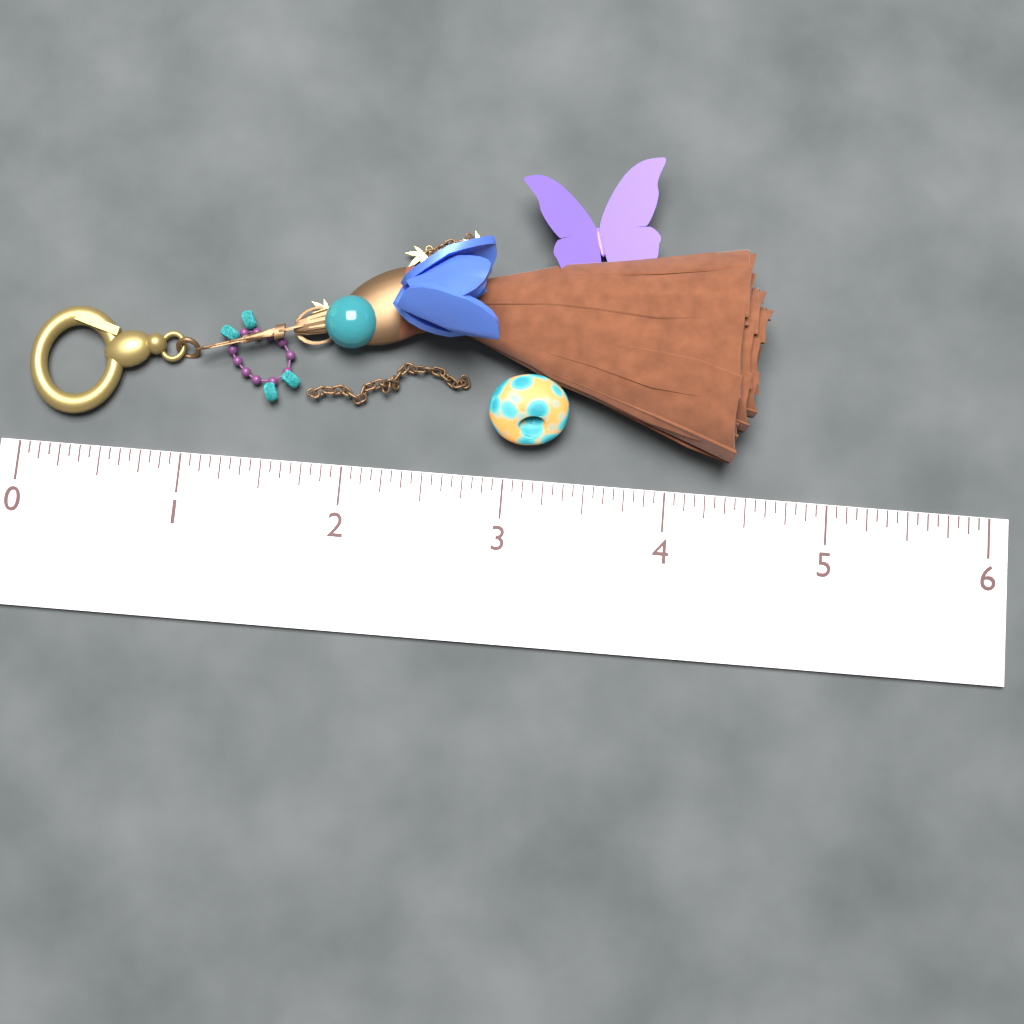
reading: 4.5625 (no unit)
